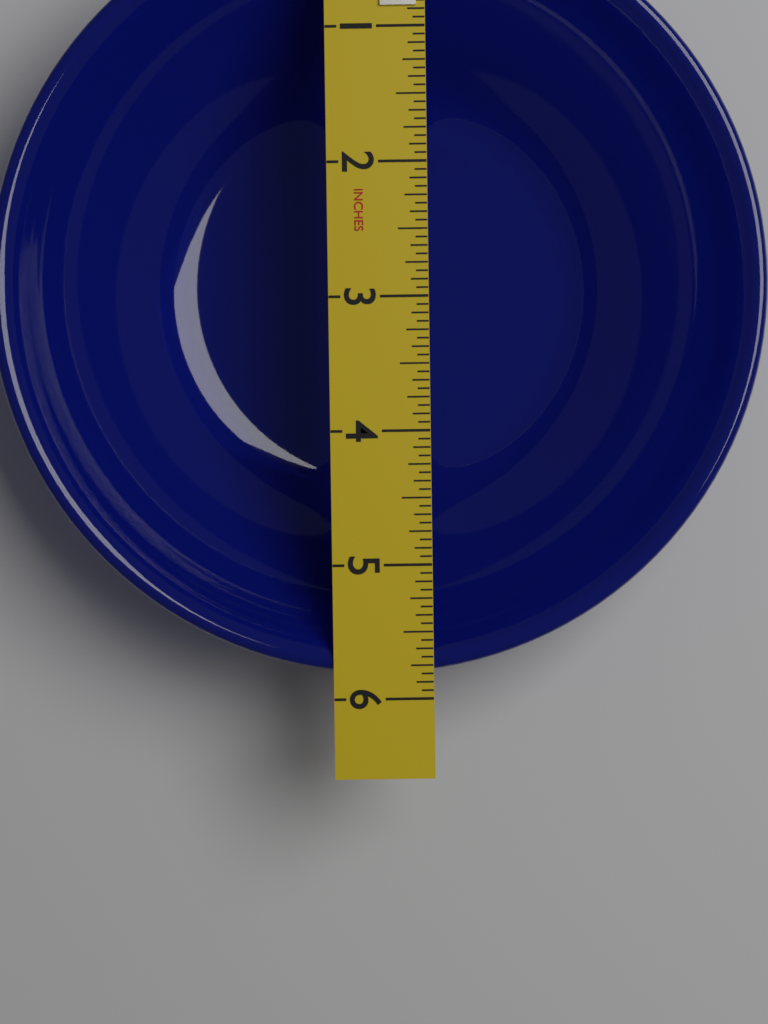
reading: 5.8125 in
